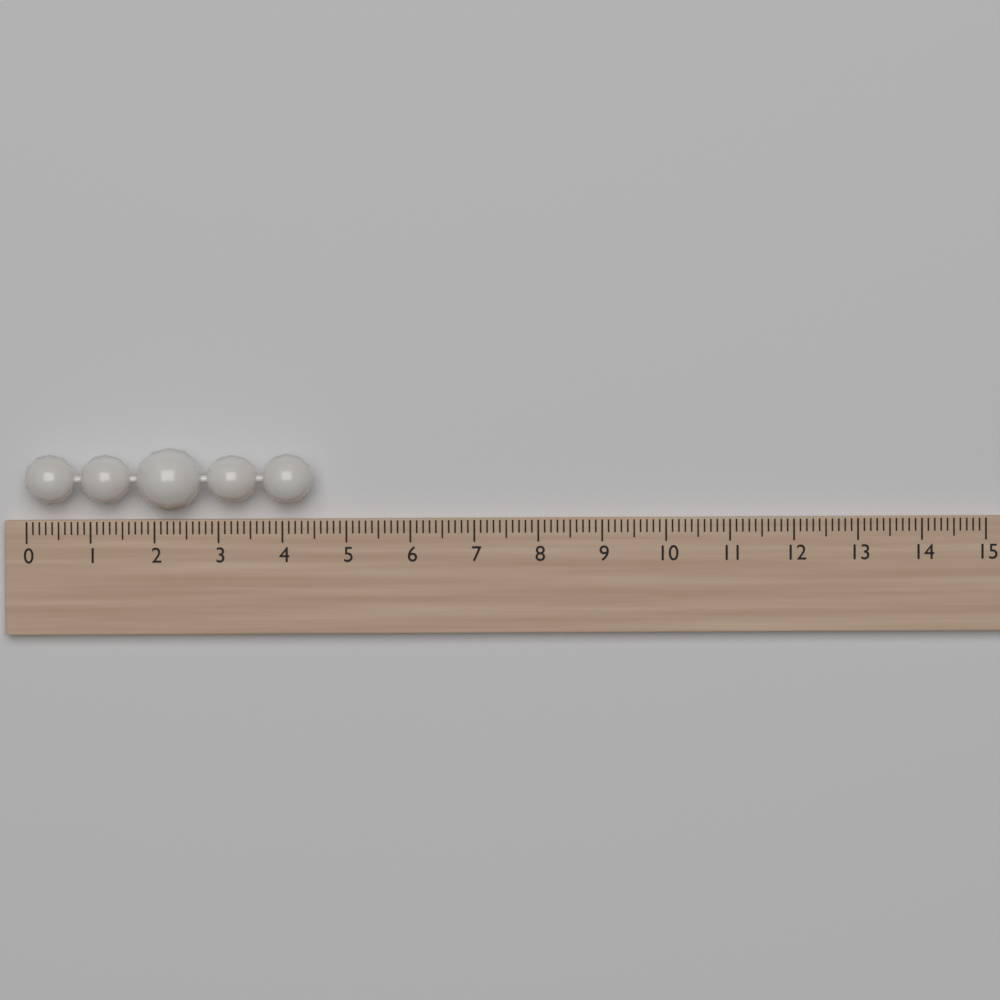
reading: 4.5 (no unit)
